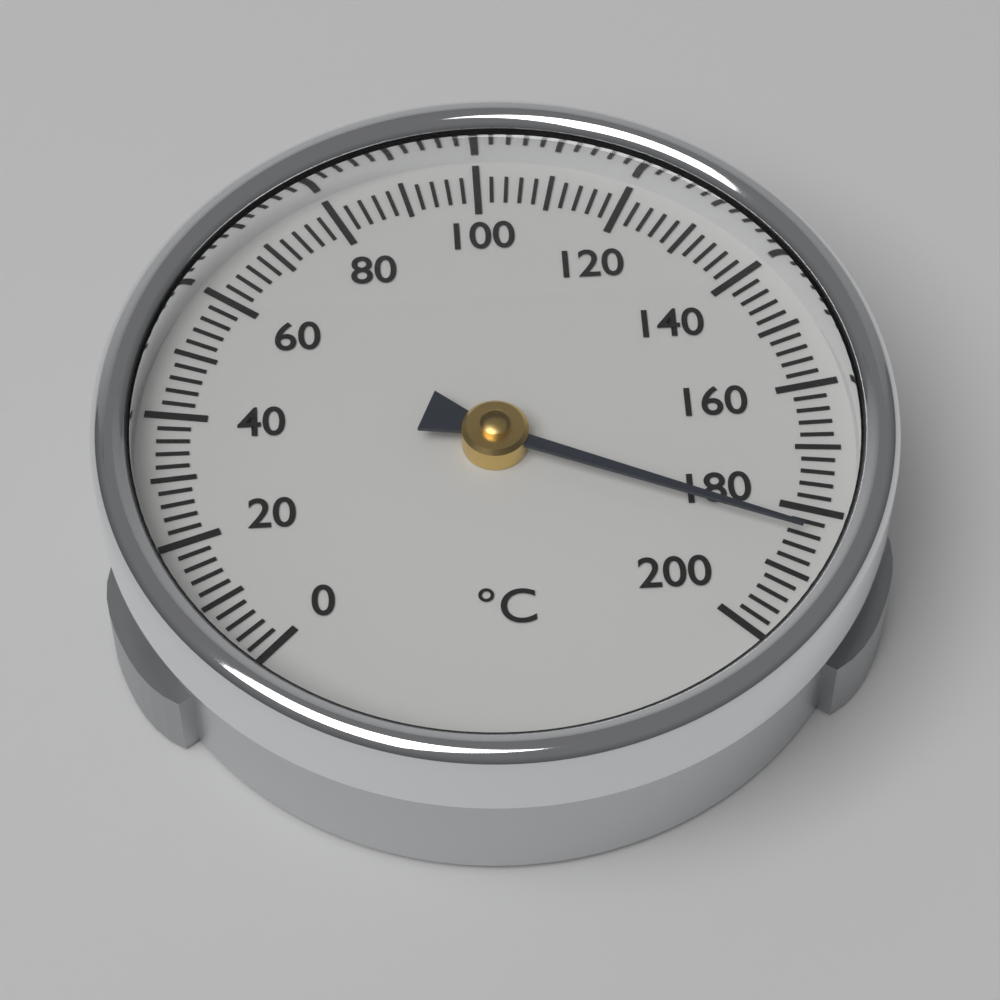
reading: 184 °C
